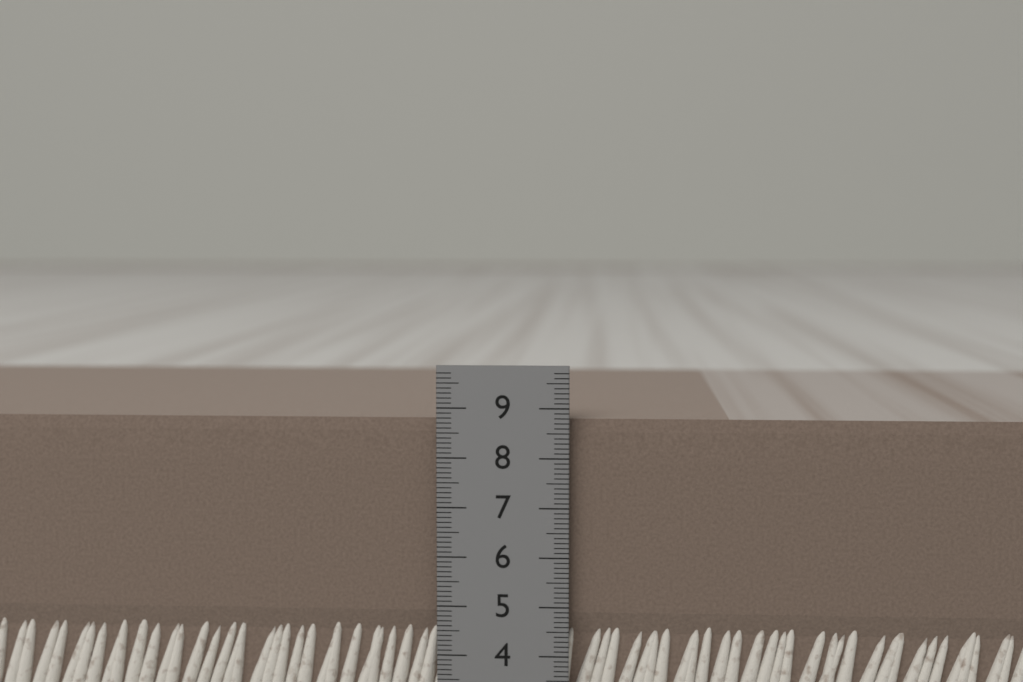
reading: 8.8 cm
